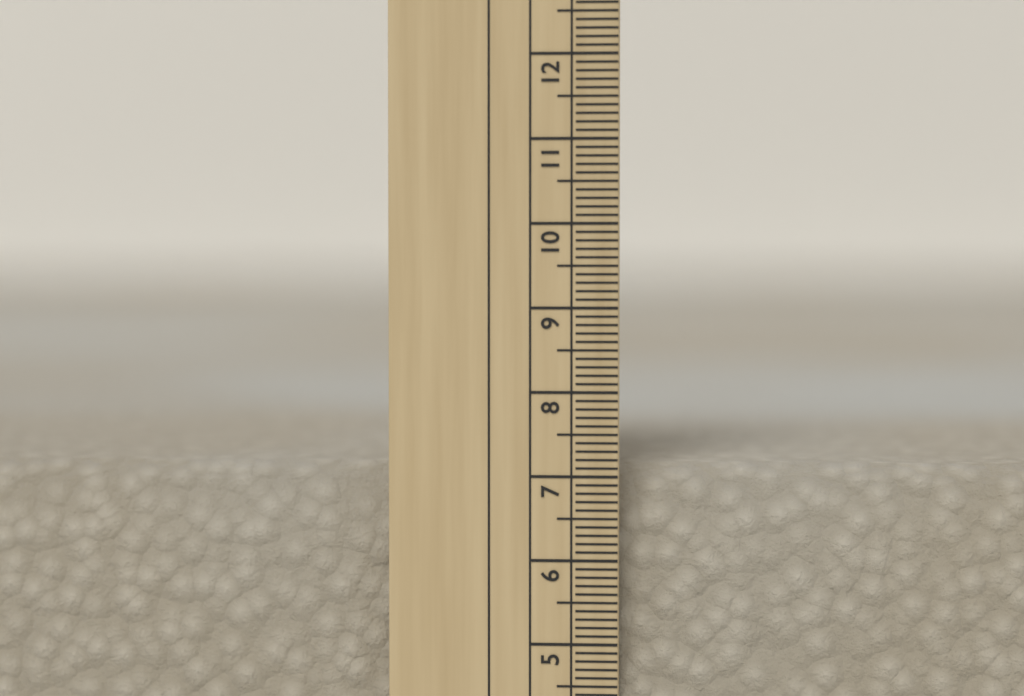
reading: 7.1 cm
